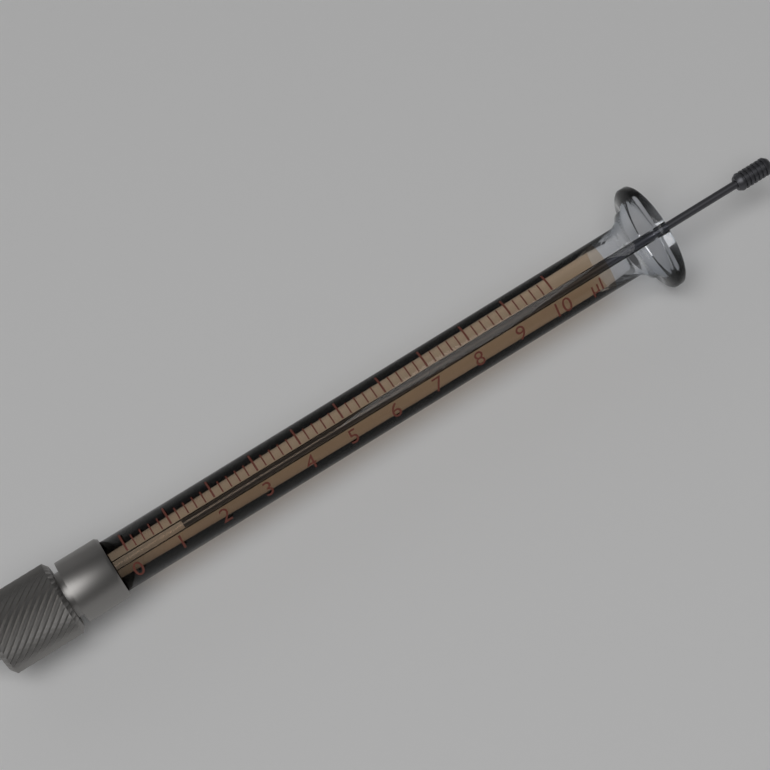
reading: 1.2 µl
